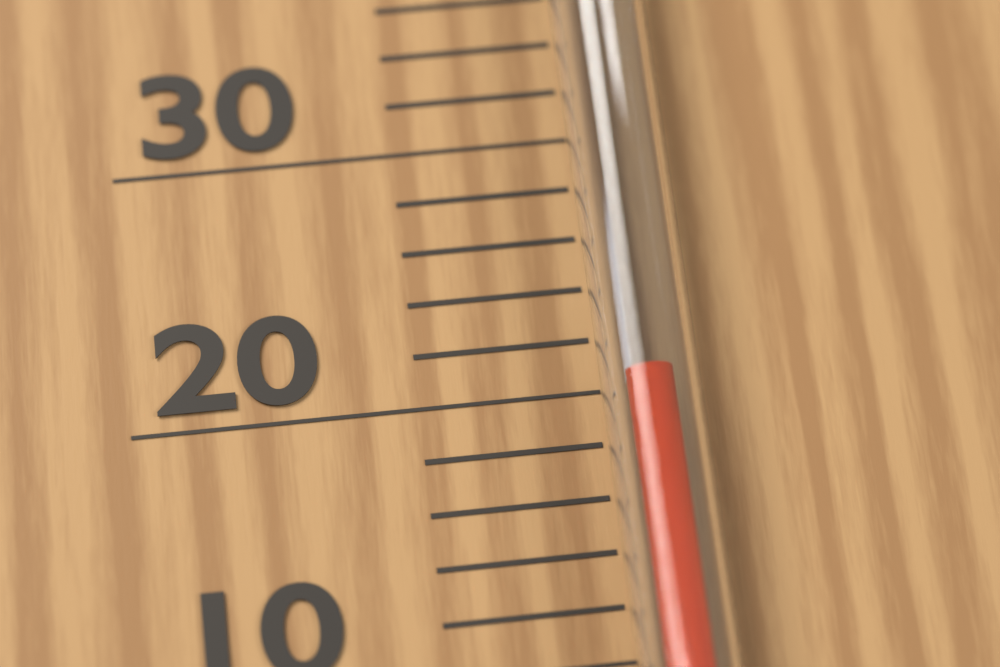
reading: 20 °C
